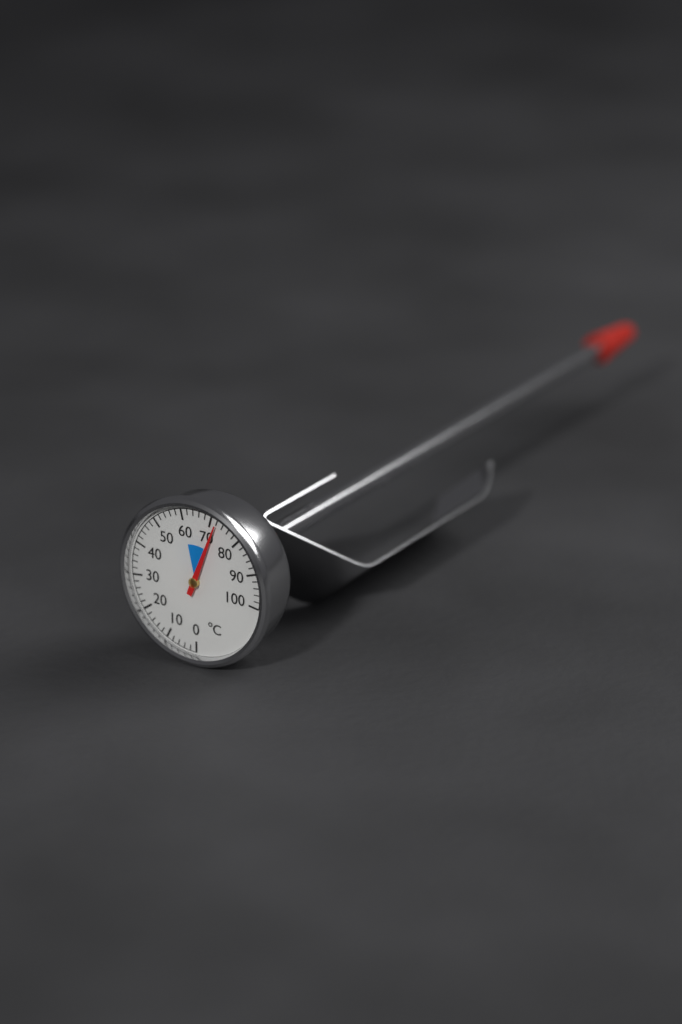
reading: 72 °C
